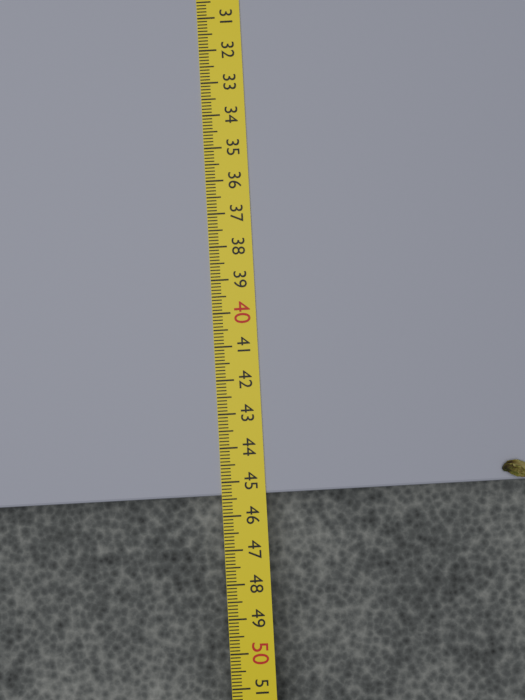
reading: 45.4 cm
